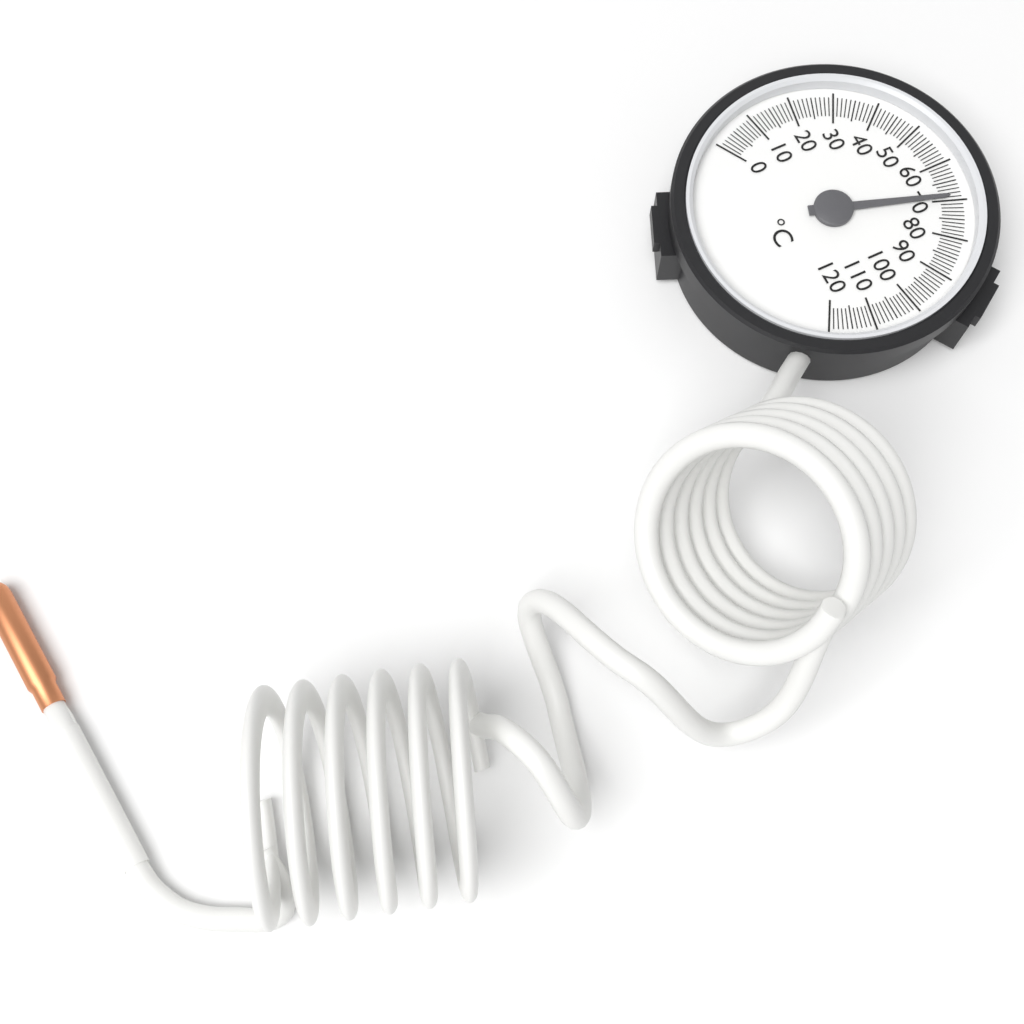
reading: 69 °C
